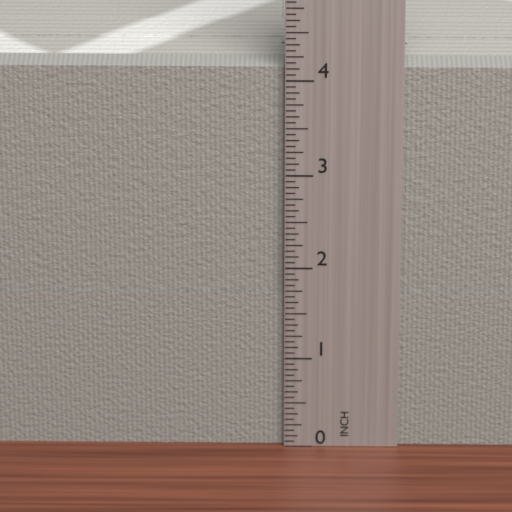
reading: 4.1250 in
